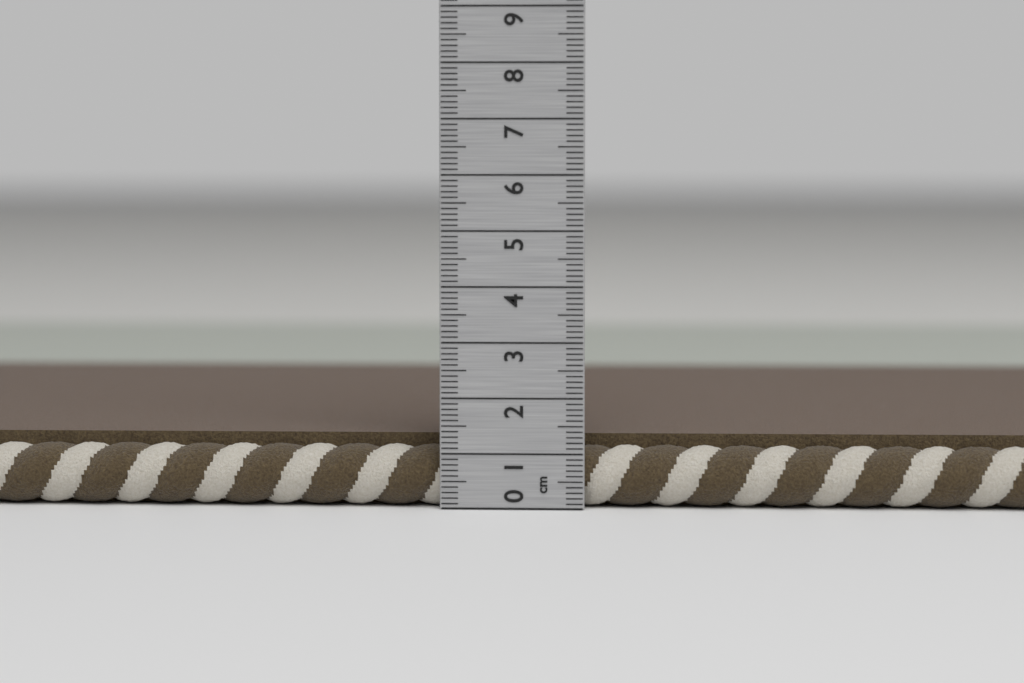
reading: 1.3 cm
